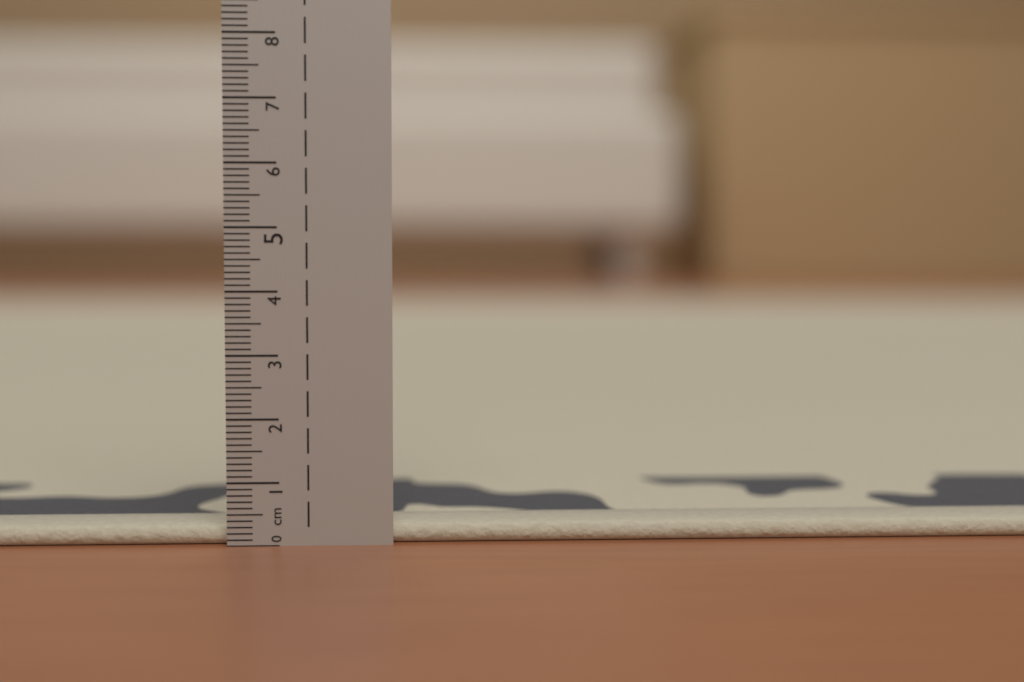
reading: 0.3 cm
